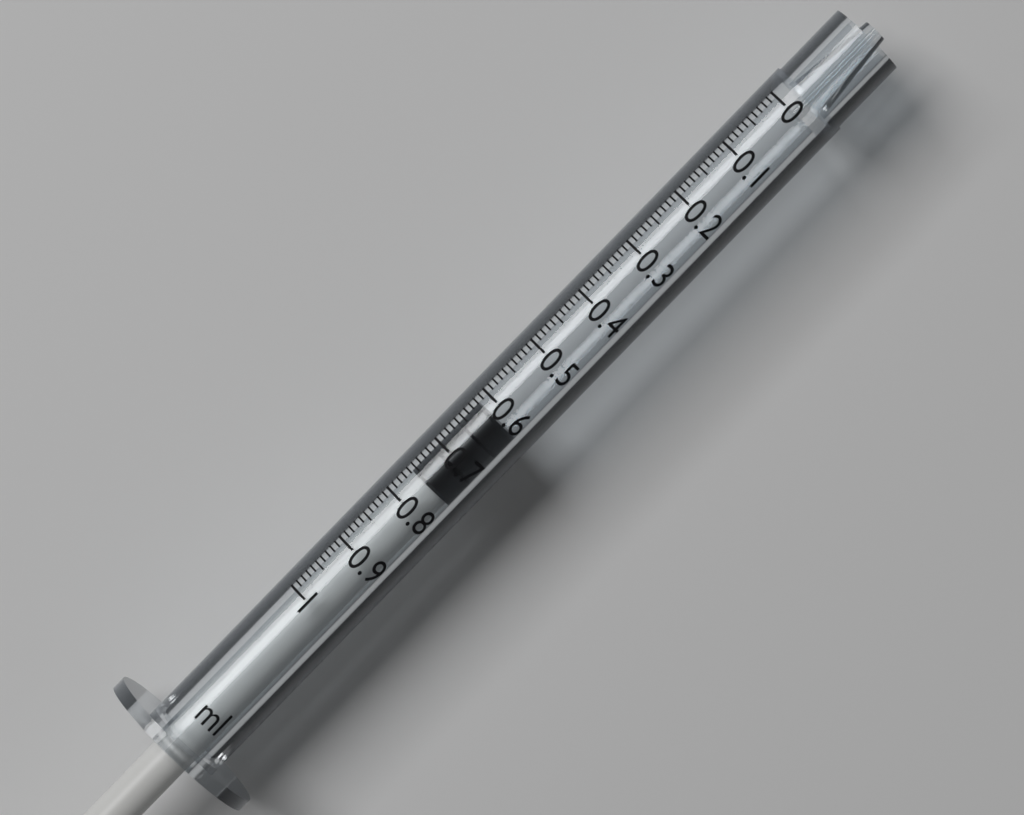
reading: 0.62 ml
